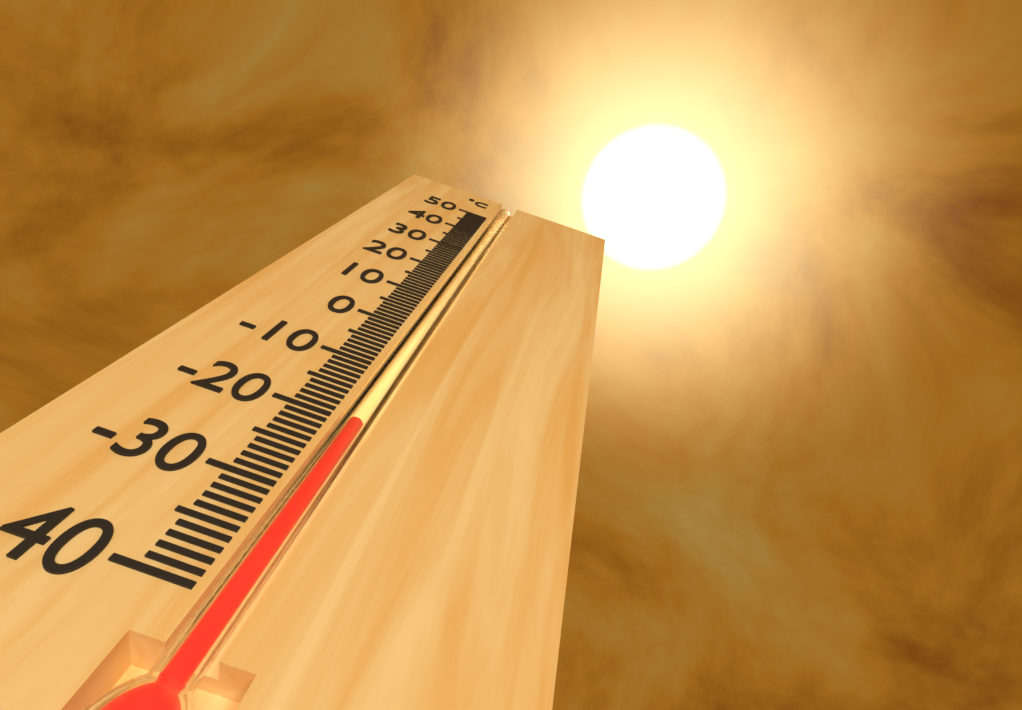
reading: -20 °C
